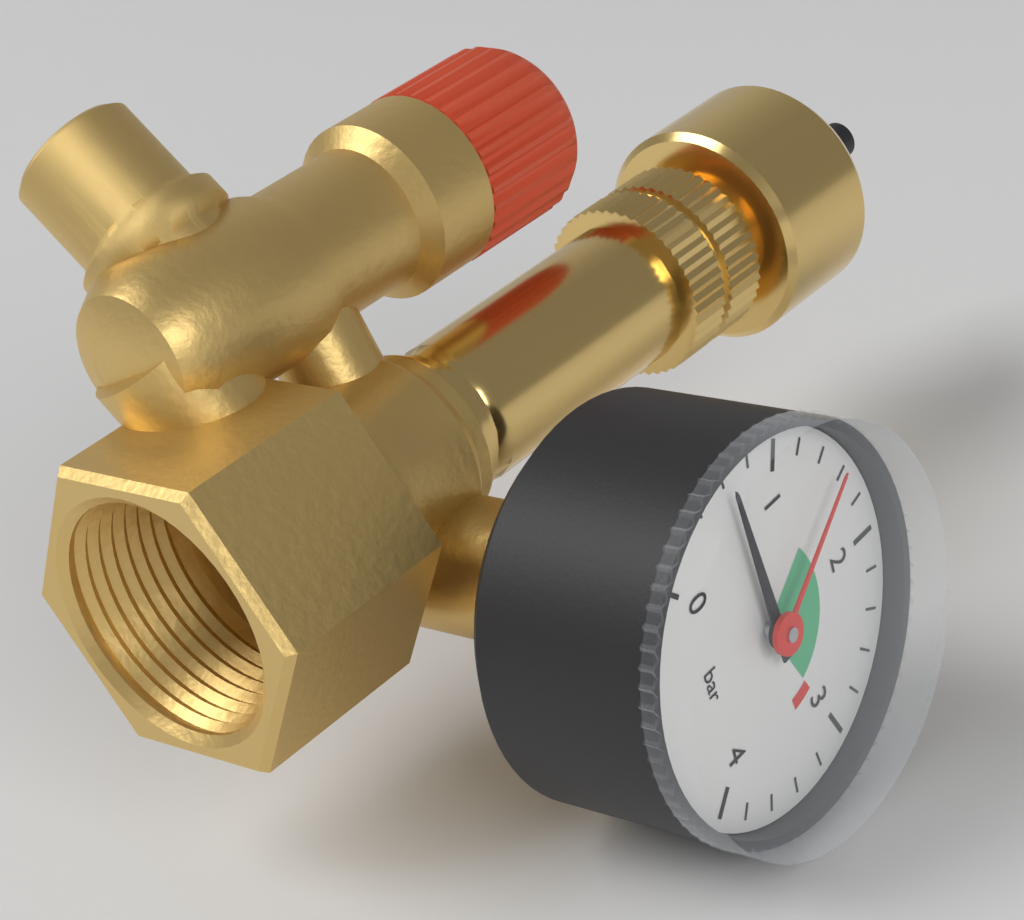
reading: 0.6 bar
